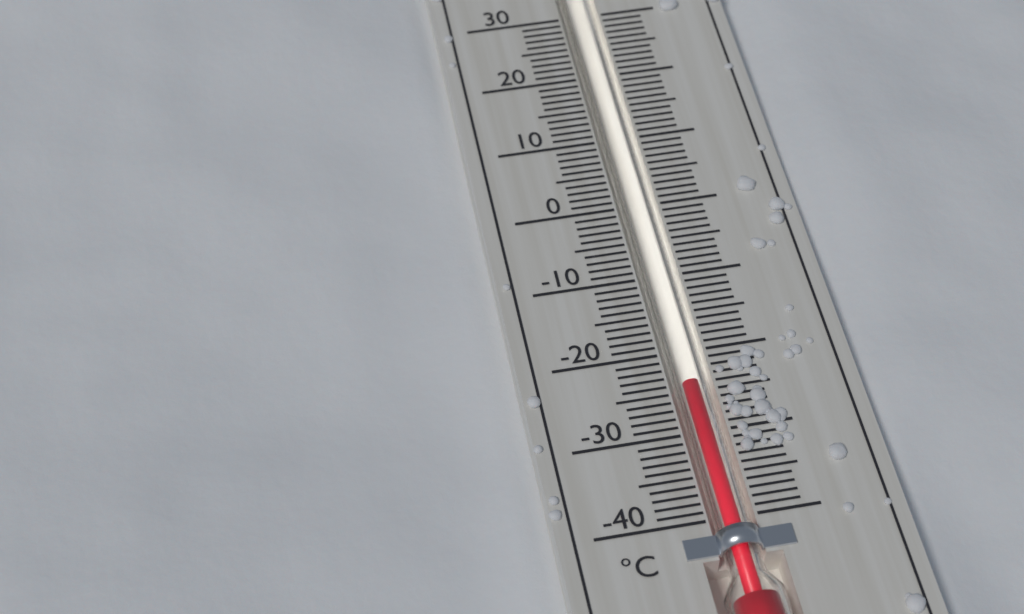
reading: -24 °C
